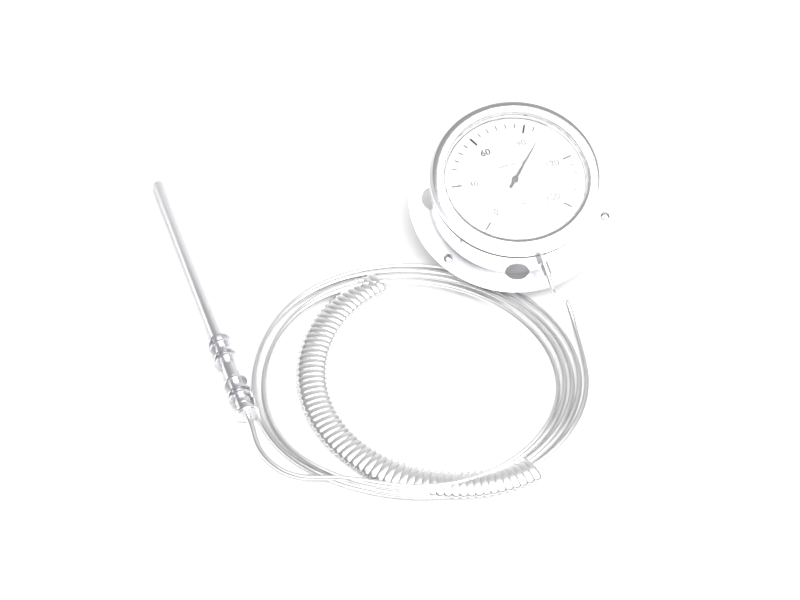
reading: 100 °C
